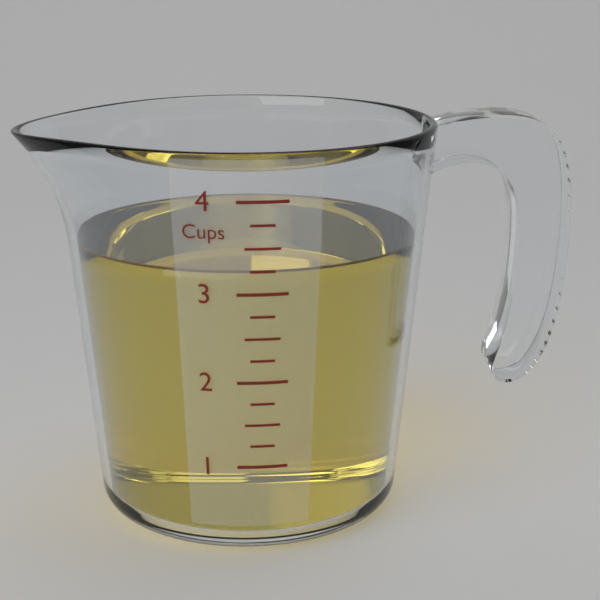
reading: 3.25 cups
